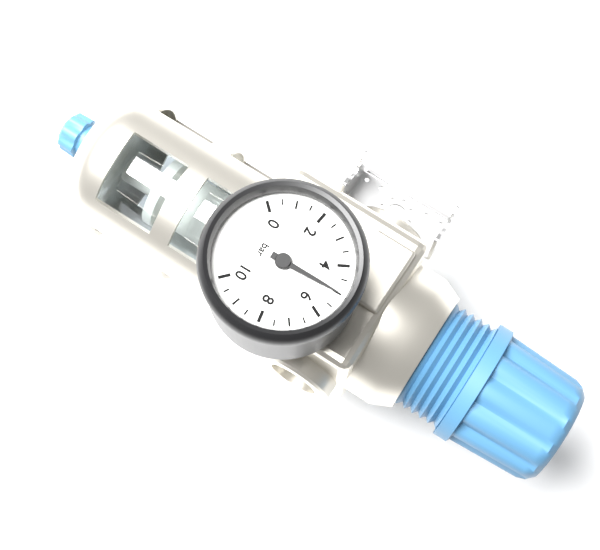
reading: 5.0 bar
